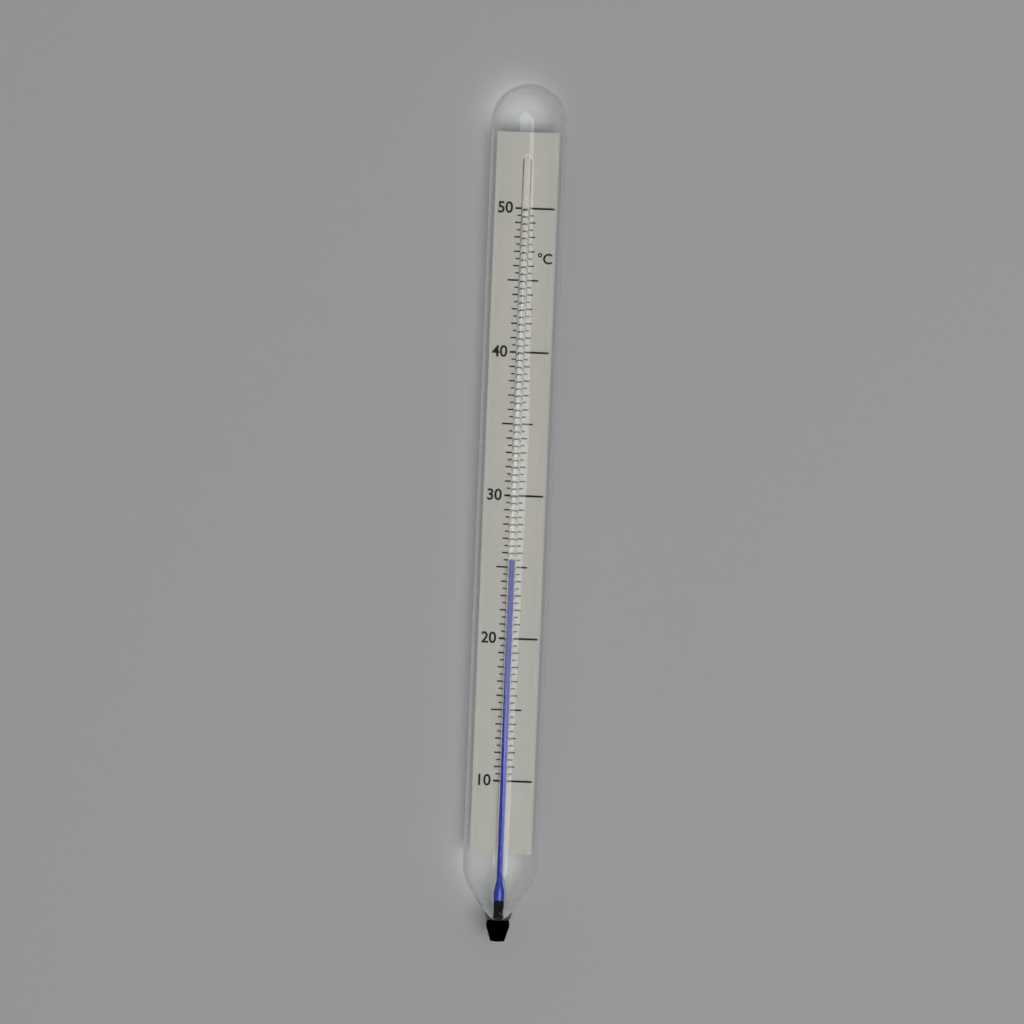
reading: 25.5 °C
